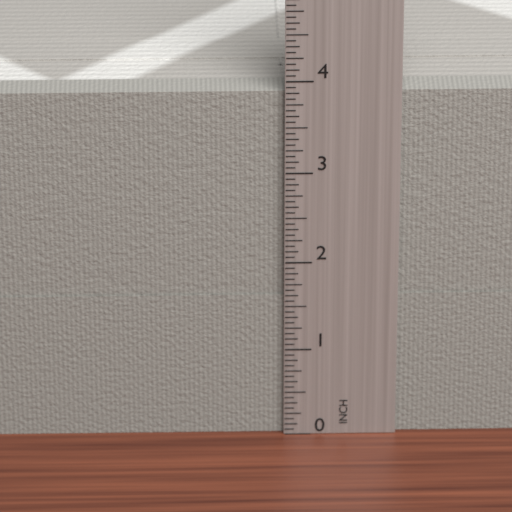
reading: 3.8750 in
